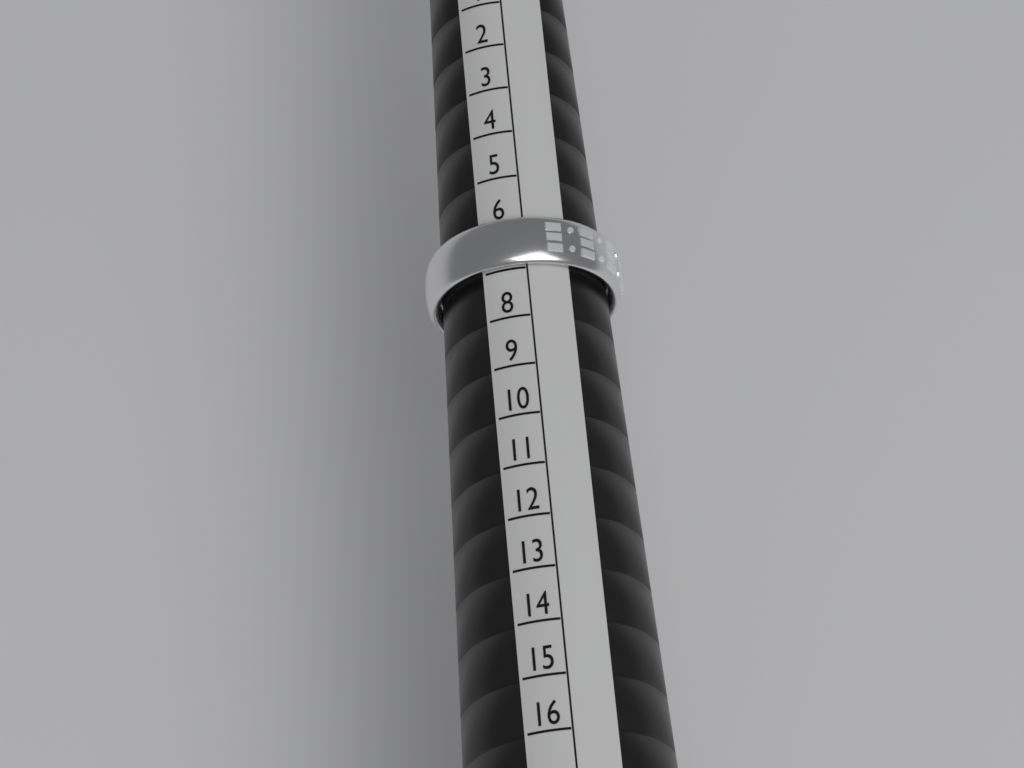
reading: 7 (no unit)
